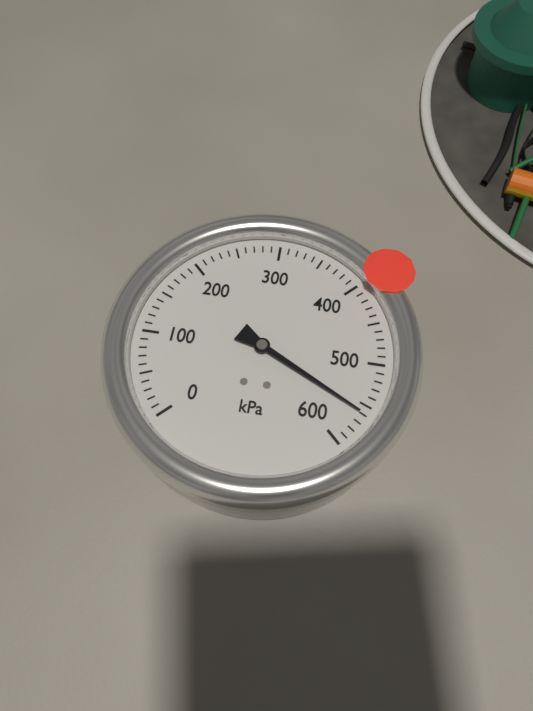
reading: 560 kPa
